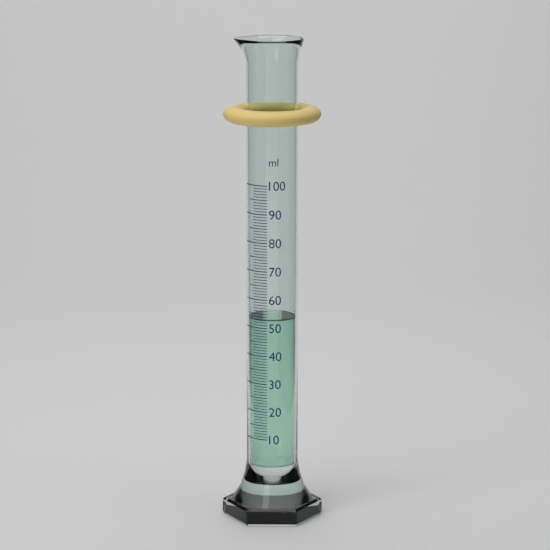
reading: 53 ml
